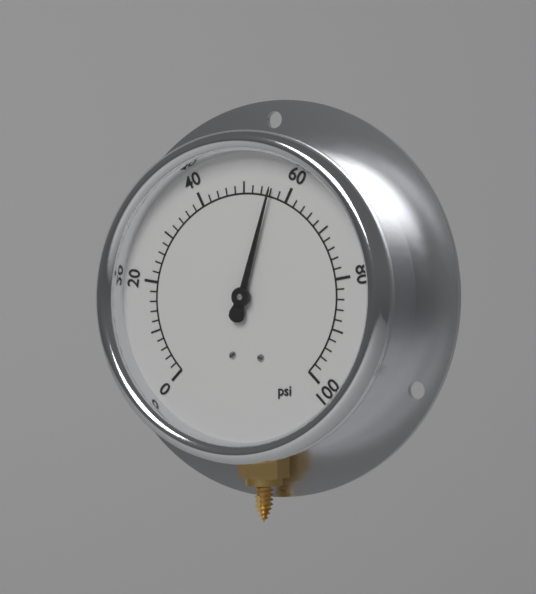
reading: 56 psi
